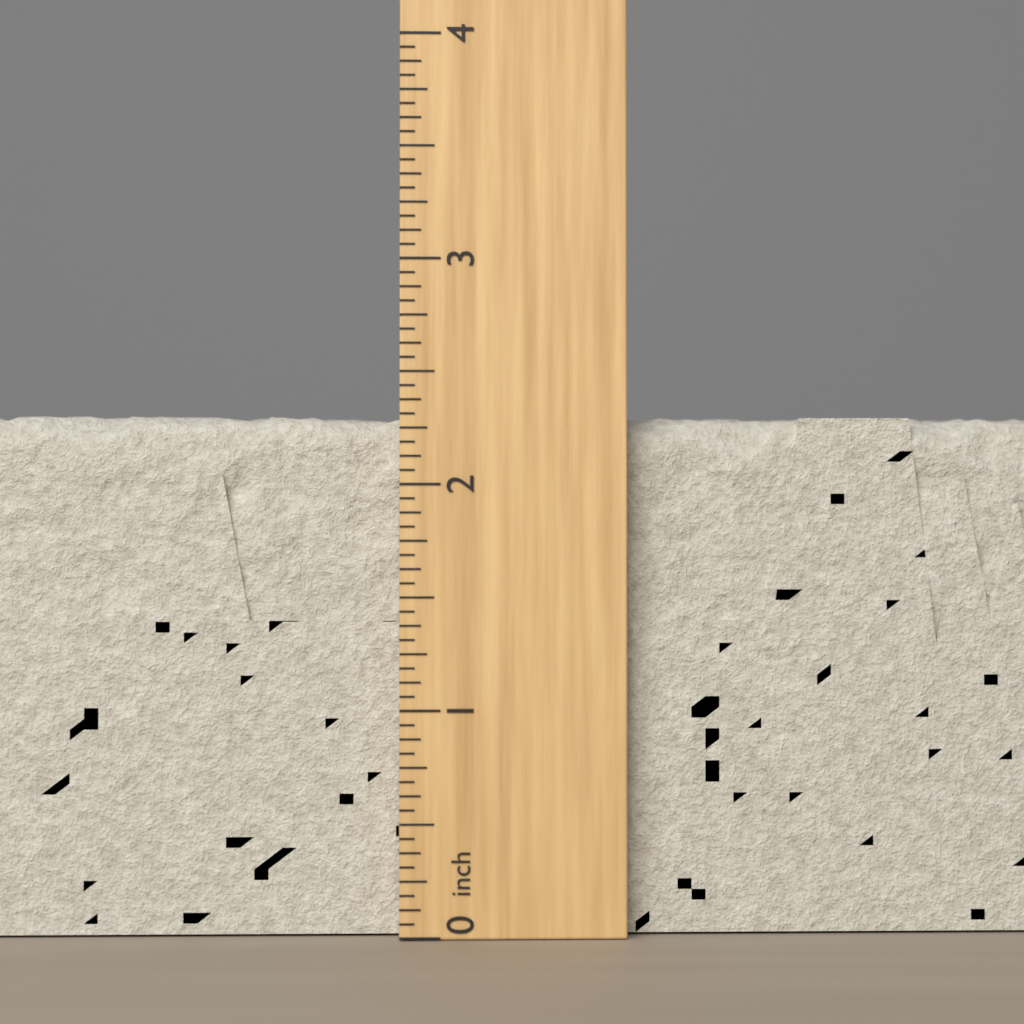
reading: 2.3125 inch
